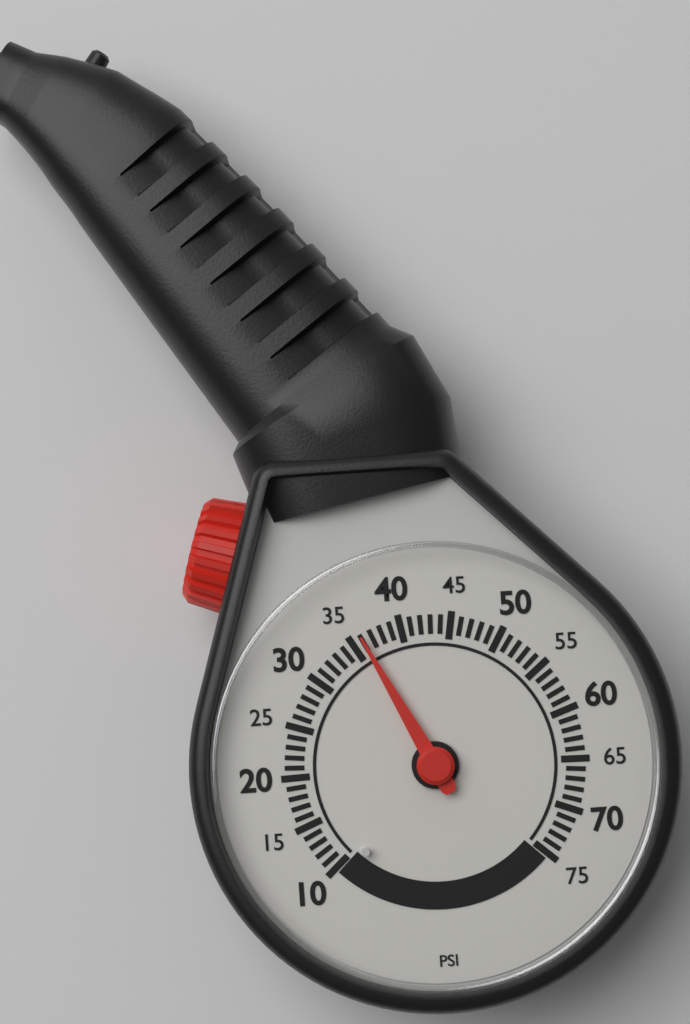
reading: 36 psi
